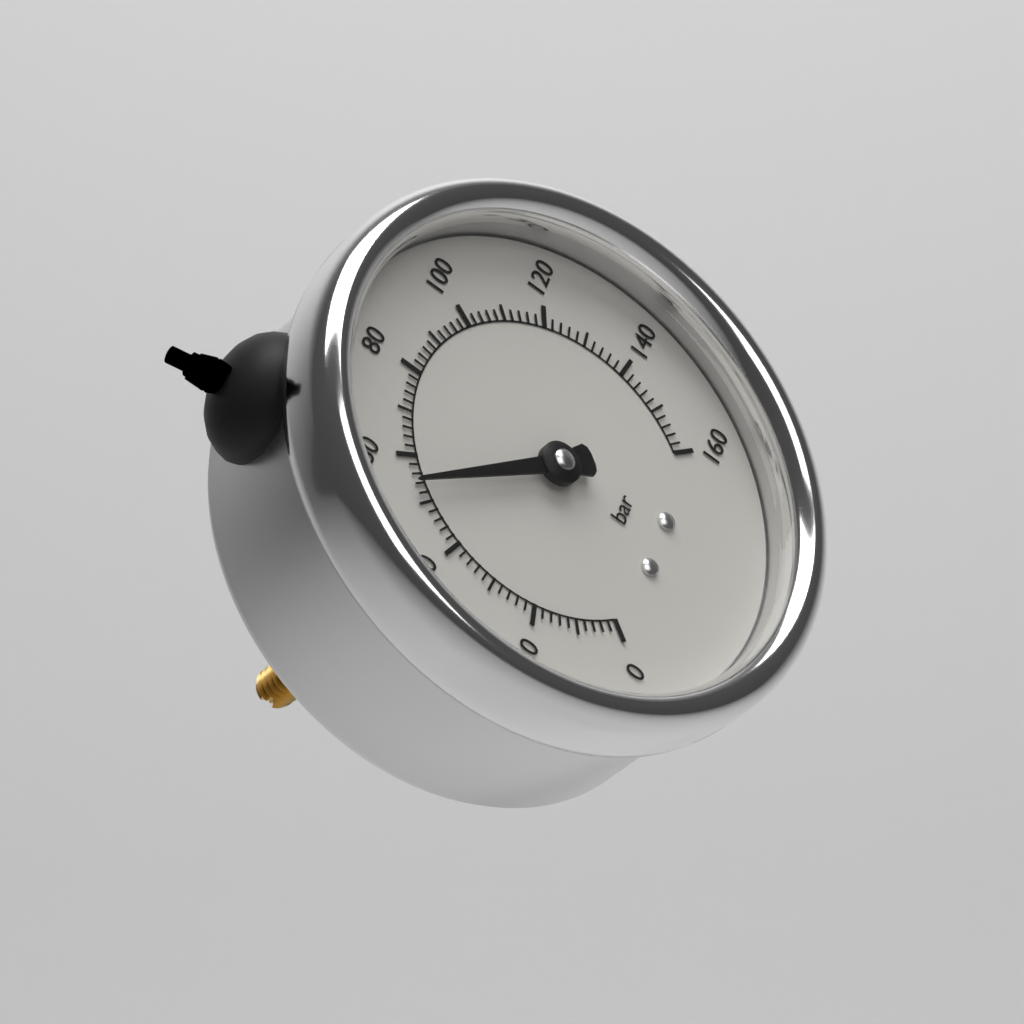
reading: 54 bar
